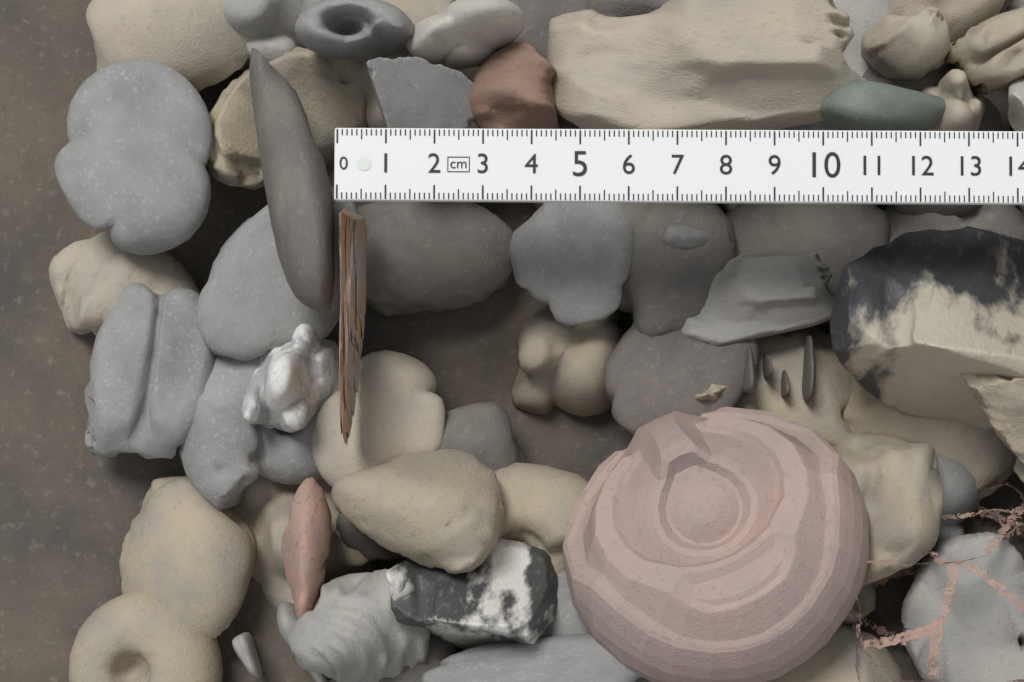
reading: 0.4 cm
